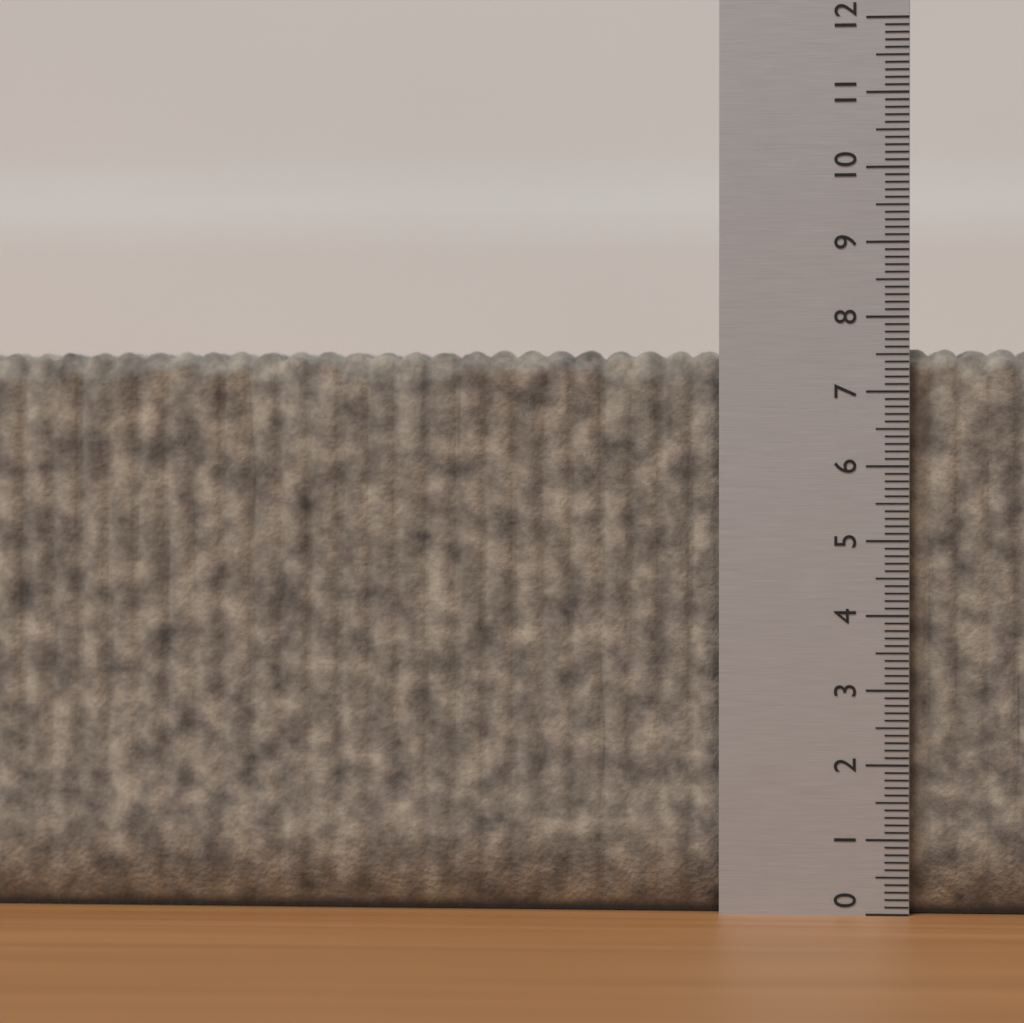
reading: 7.6 (no unit)
